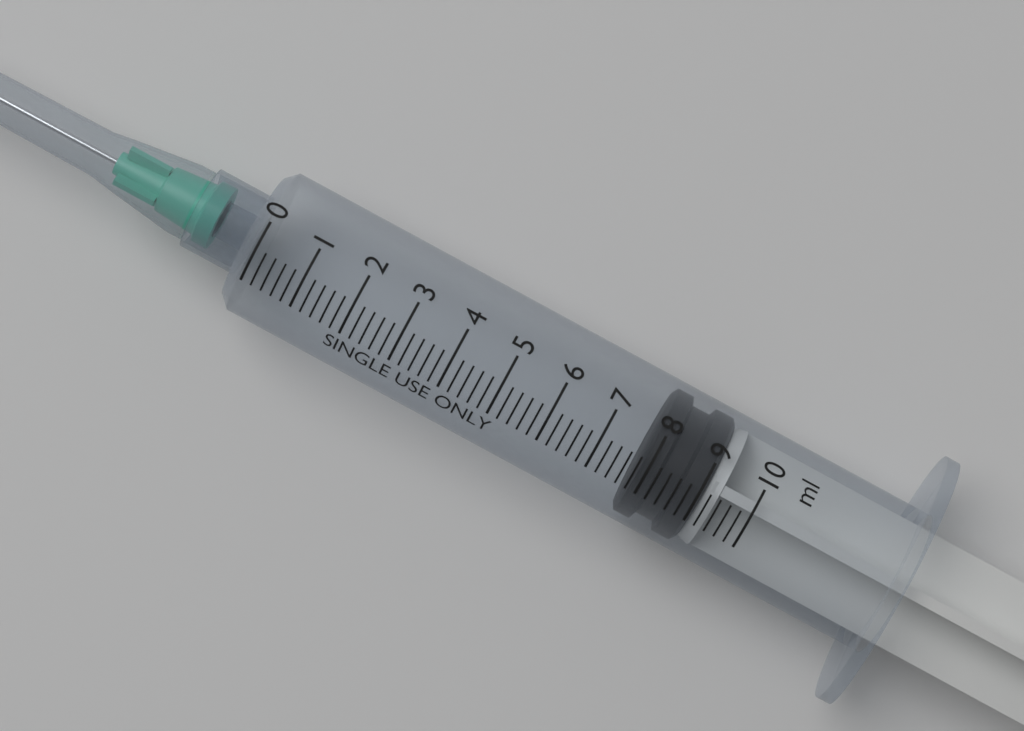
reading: 7.8 ml
